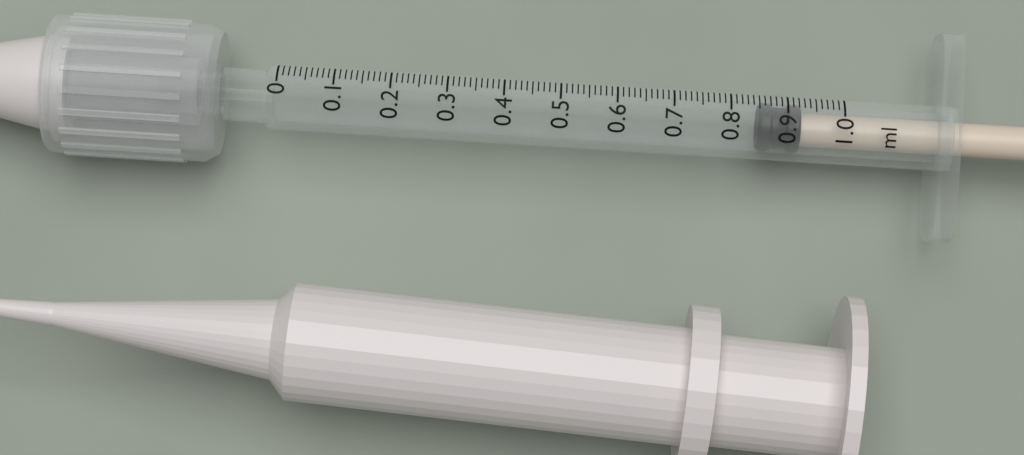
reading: 0.85 ml
